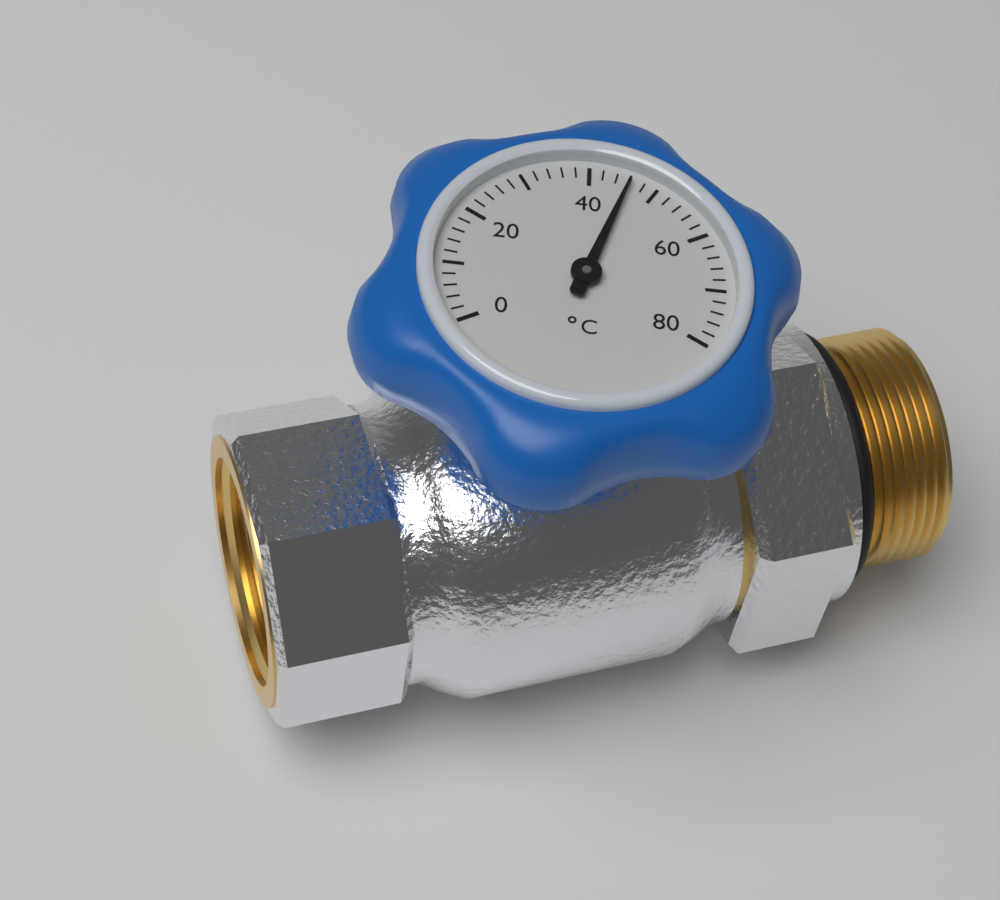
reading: 46 °C
